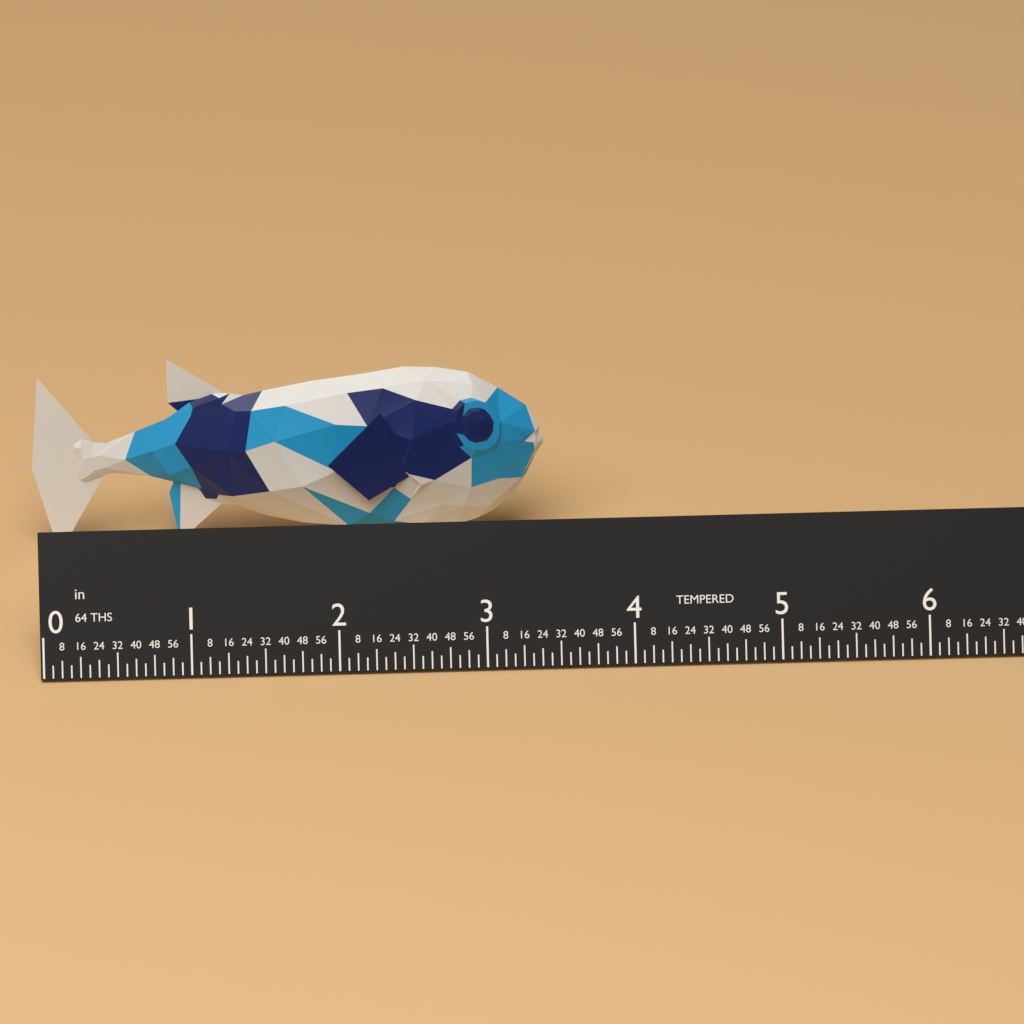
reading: 3.5000 in
